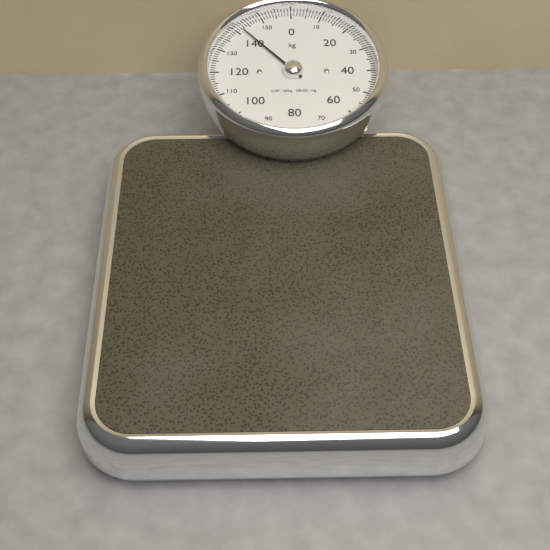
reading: 142 kg
